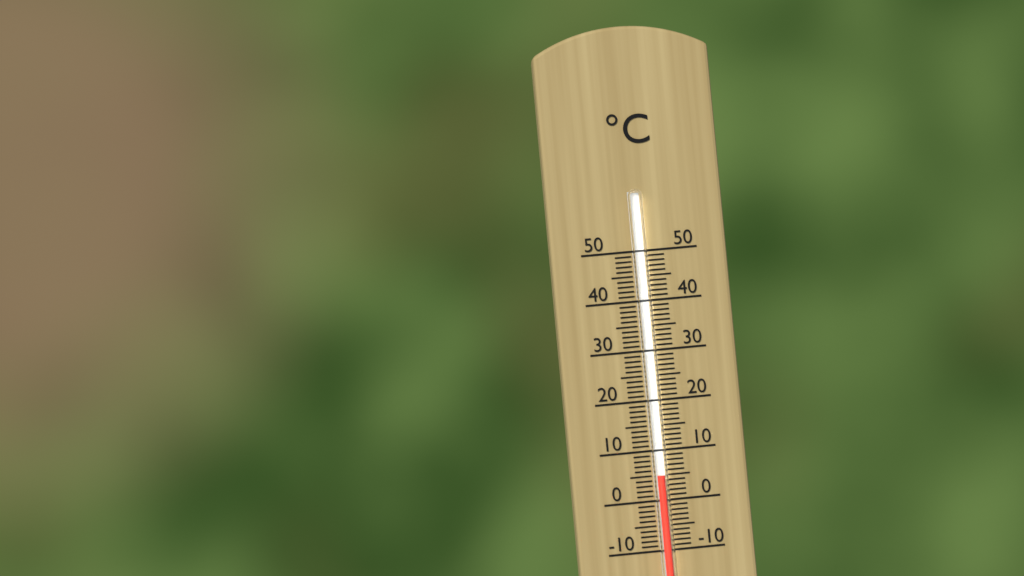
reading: 5 °C
